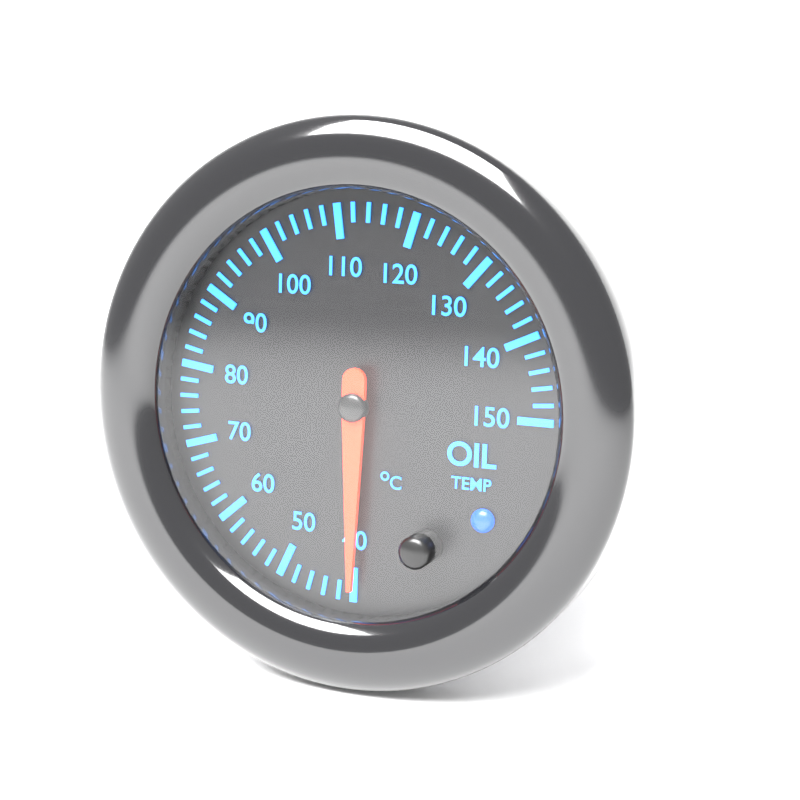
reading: 40 °C
